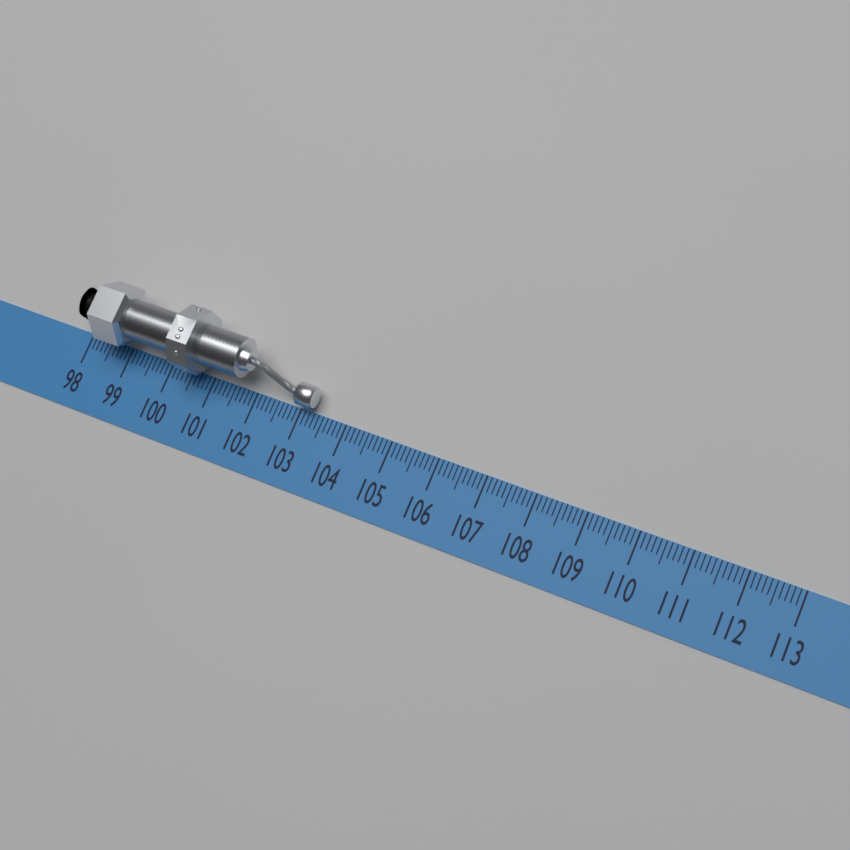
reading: 103.3 (no unit)
